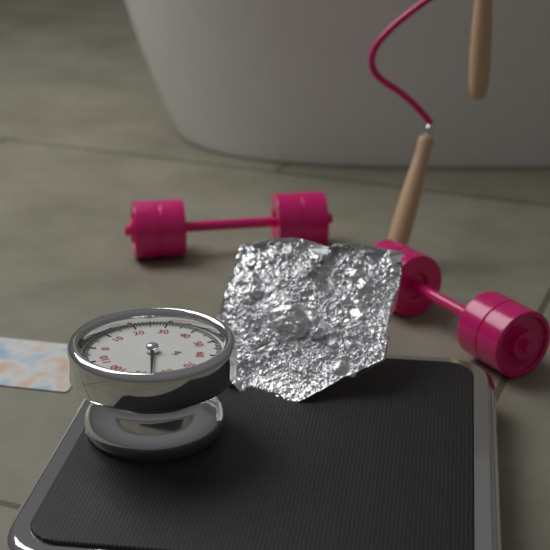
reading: 86 kg
